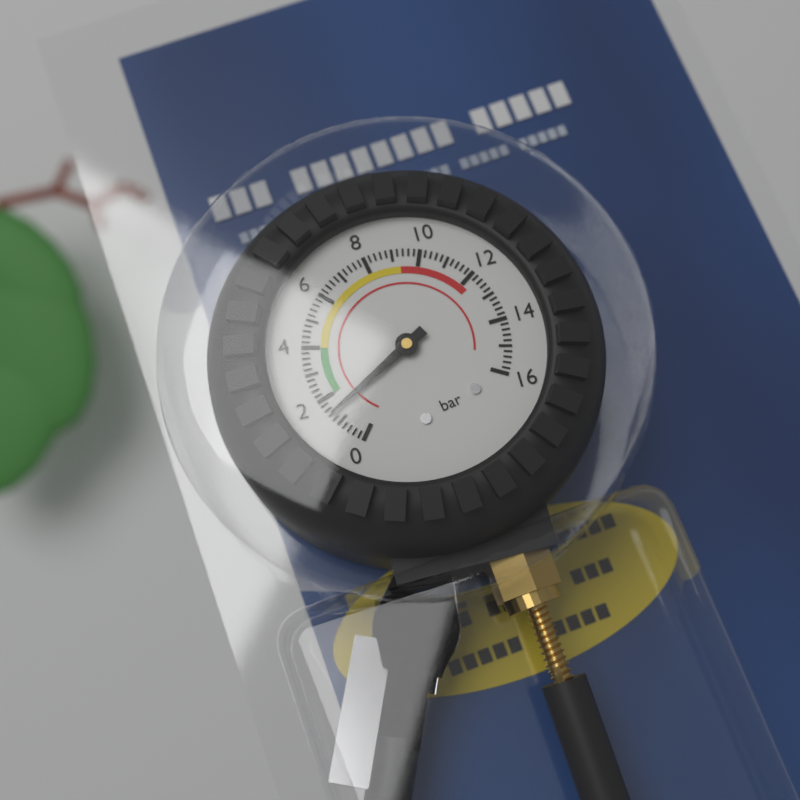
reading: 1.4 bar
